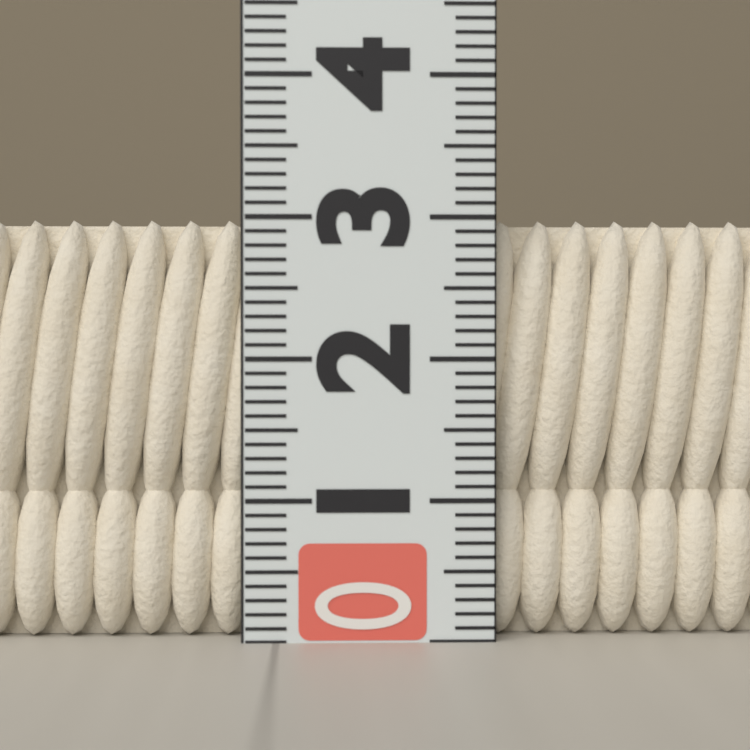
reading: 3.0 (no unit)
